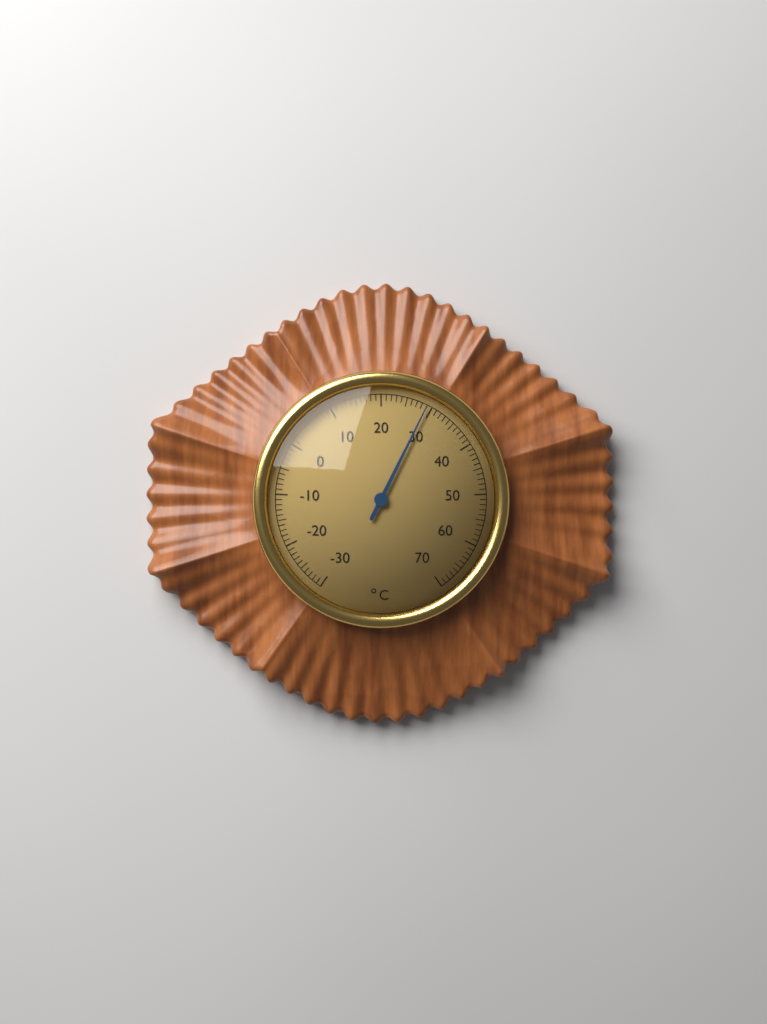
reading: 29 °C
